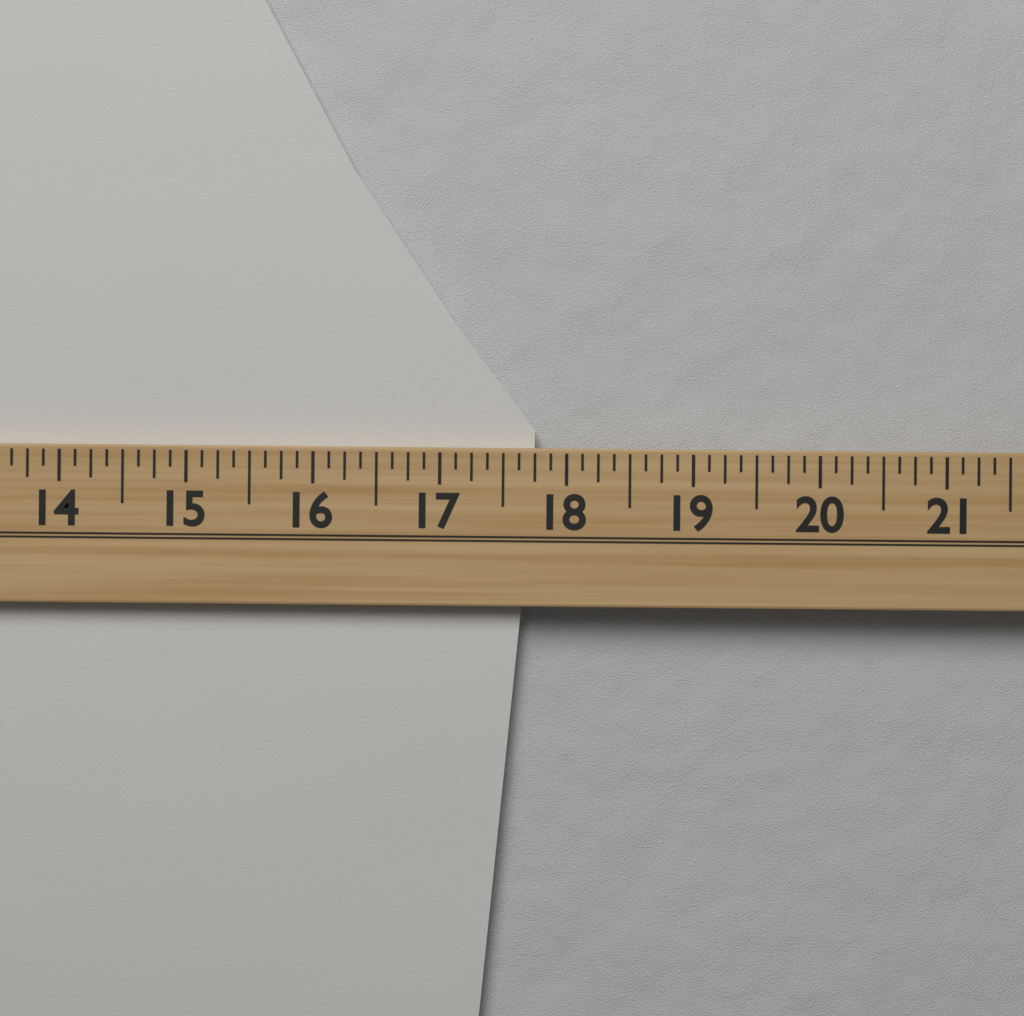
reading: 17.750 (no unit)
